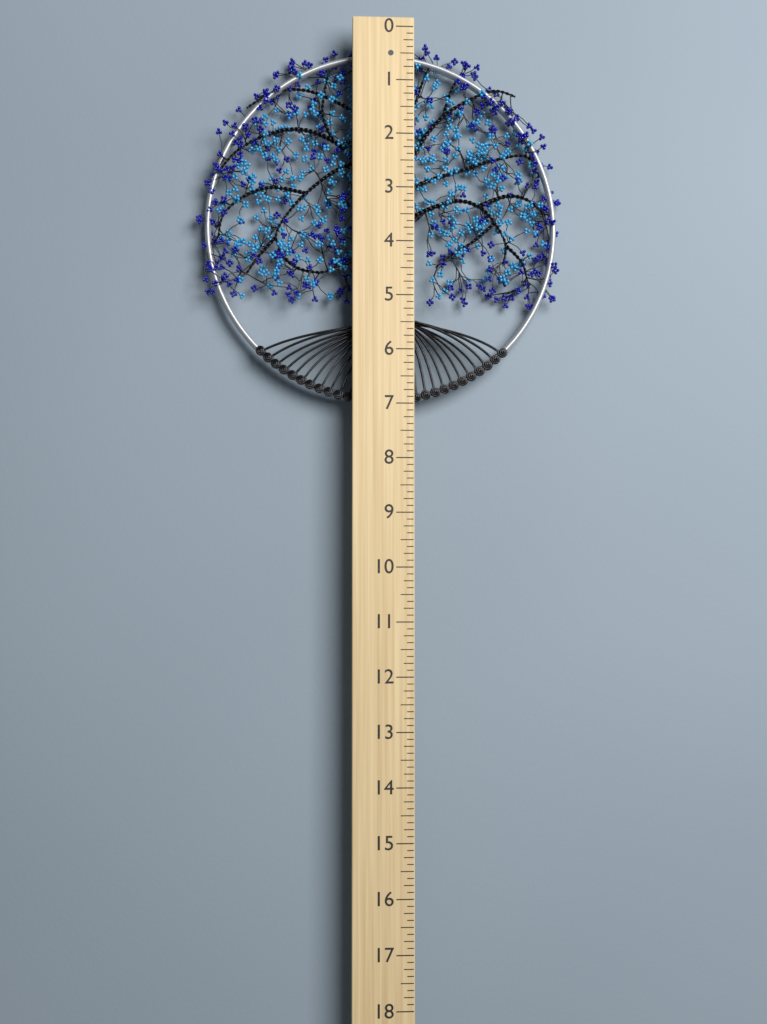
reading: 7.000 (no unit)
